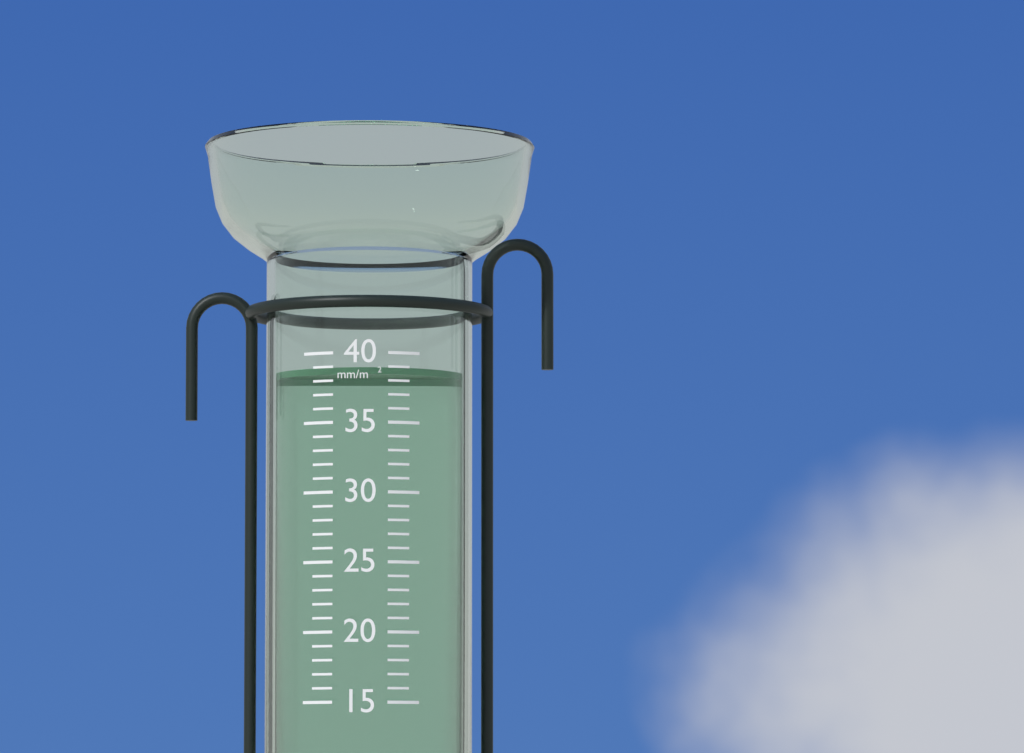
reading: 39 mm/m²
